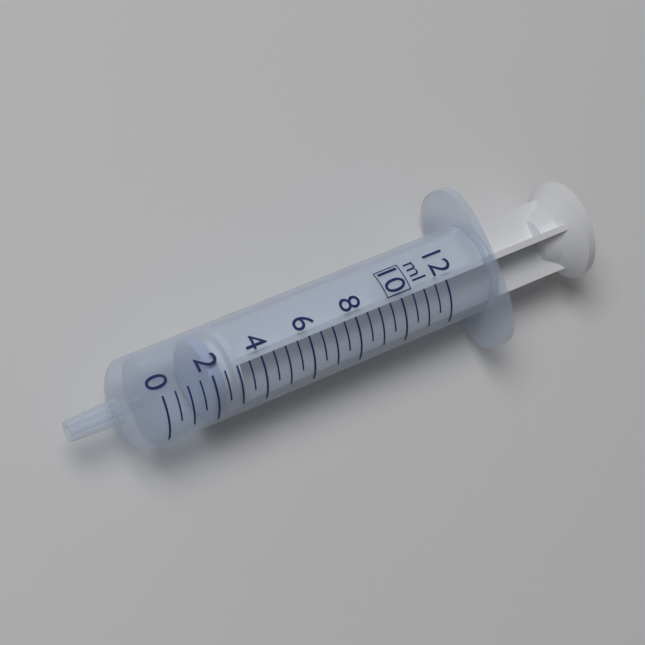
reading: 2.0 ml
